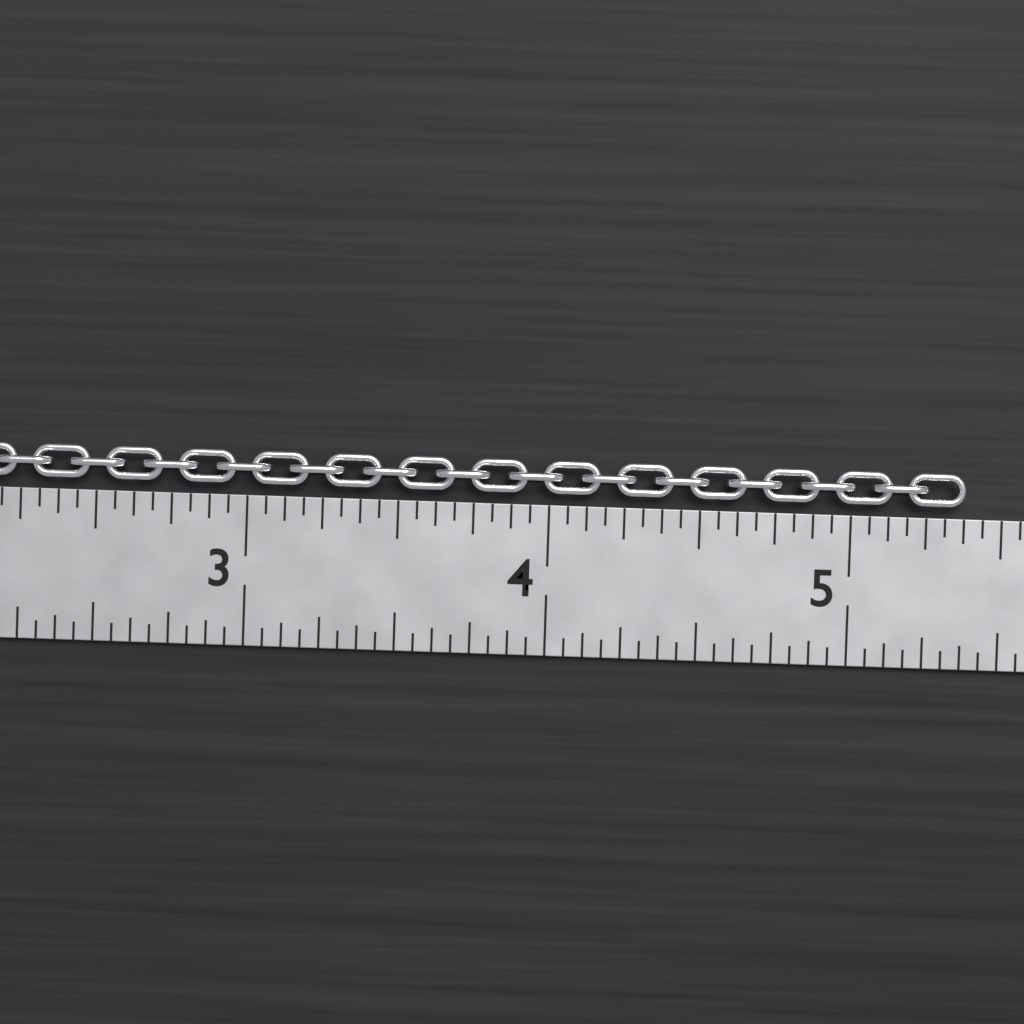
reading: 5.3750 in
